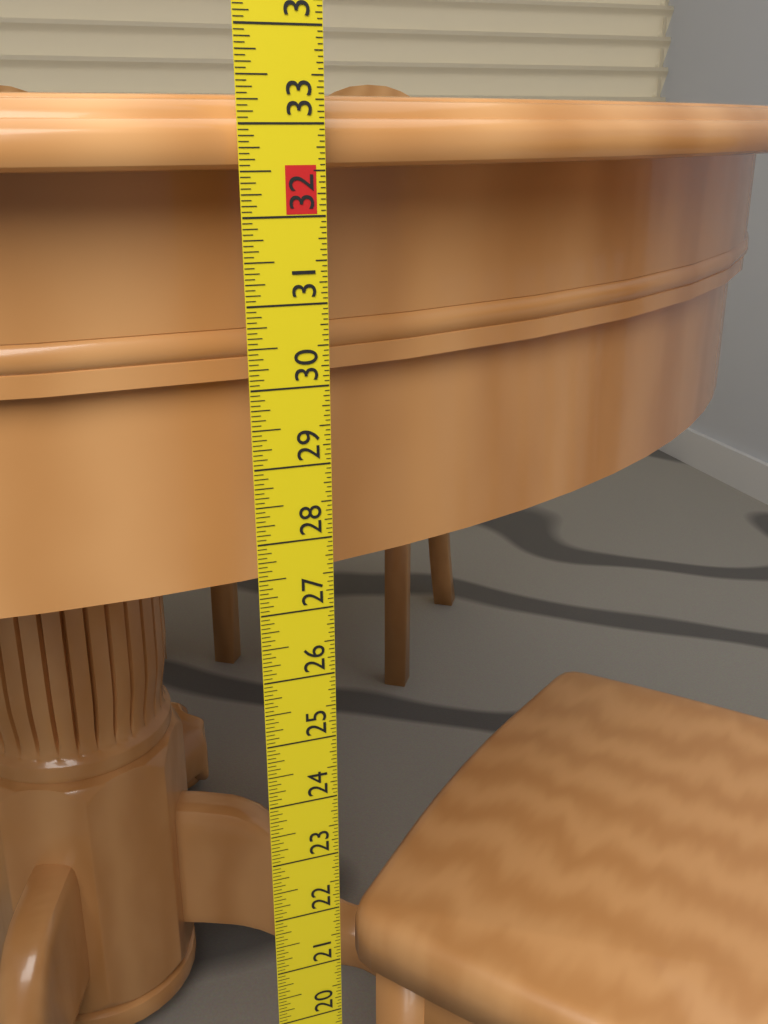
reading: 33.3125 in
